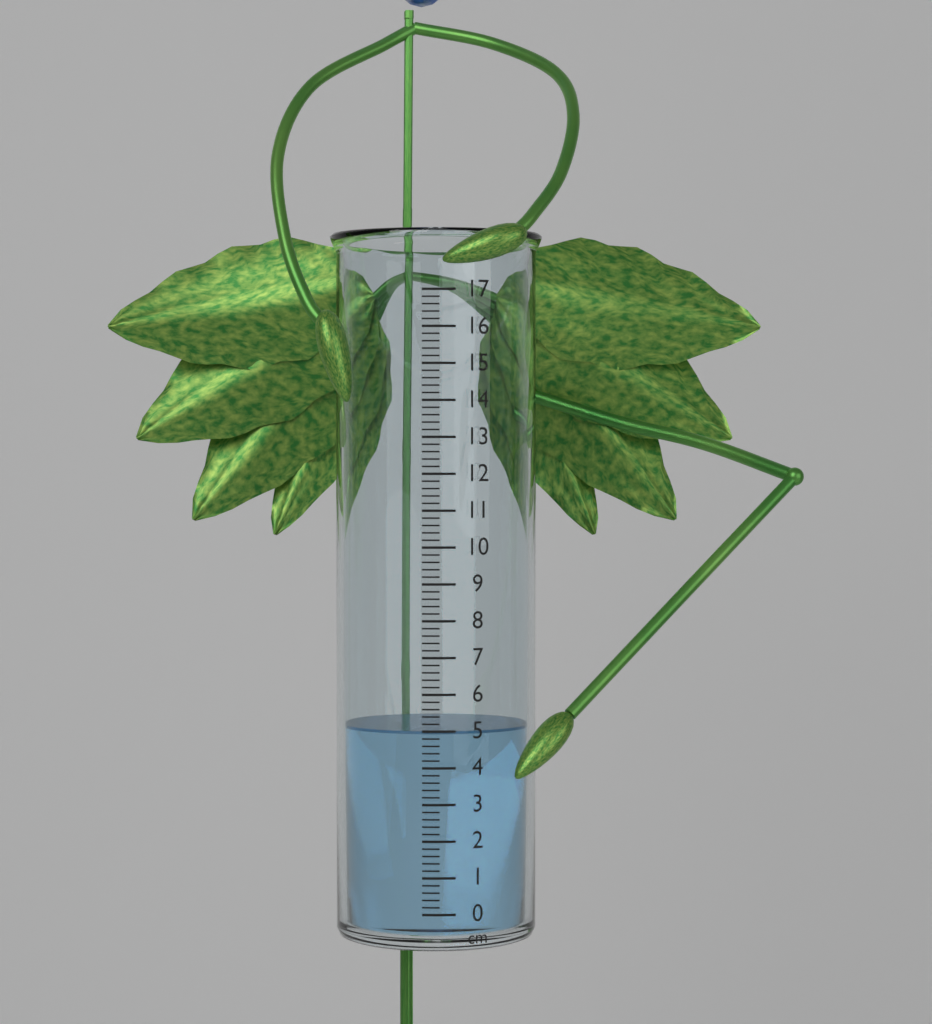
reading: 5.0 cm
